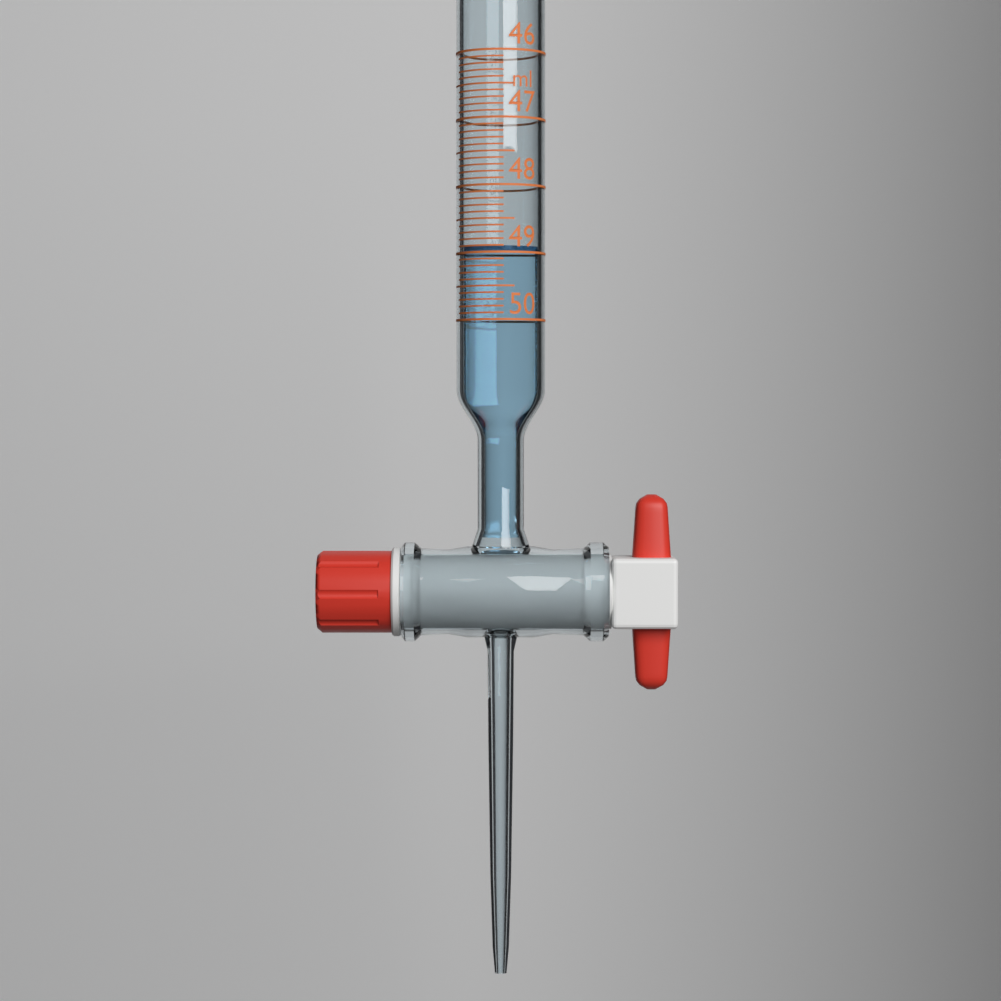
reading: 48.9 ml
